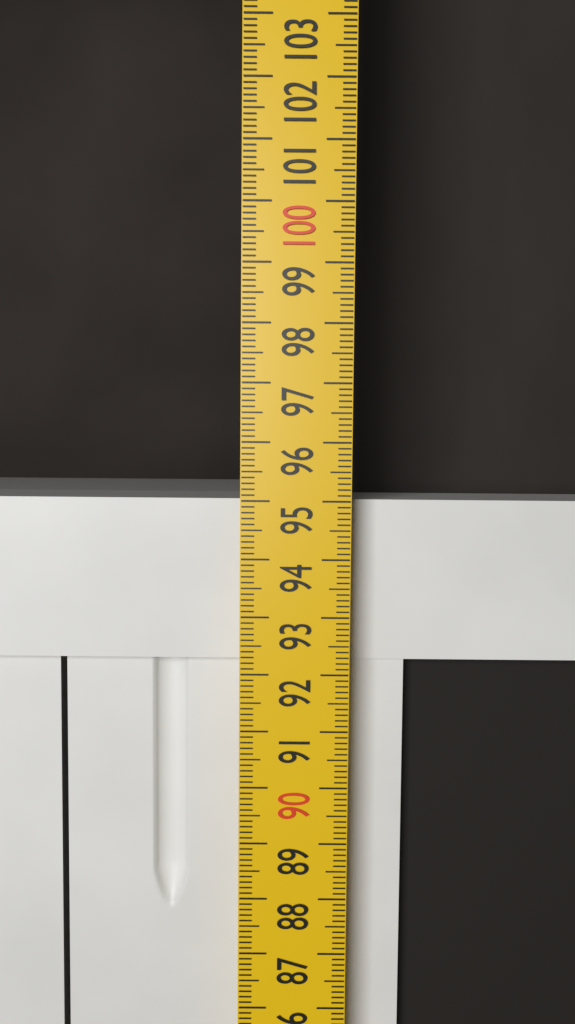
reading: 95.0 cm
